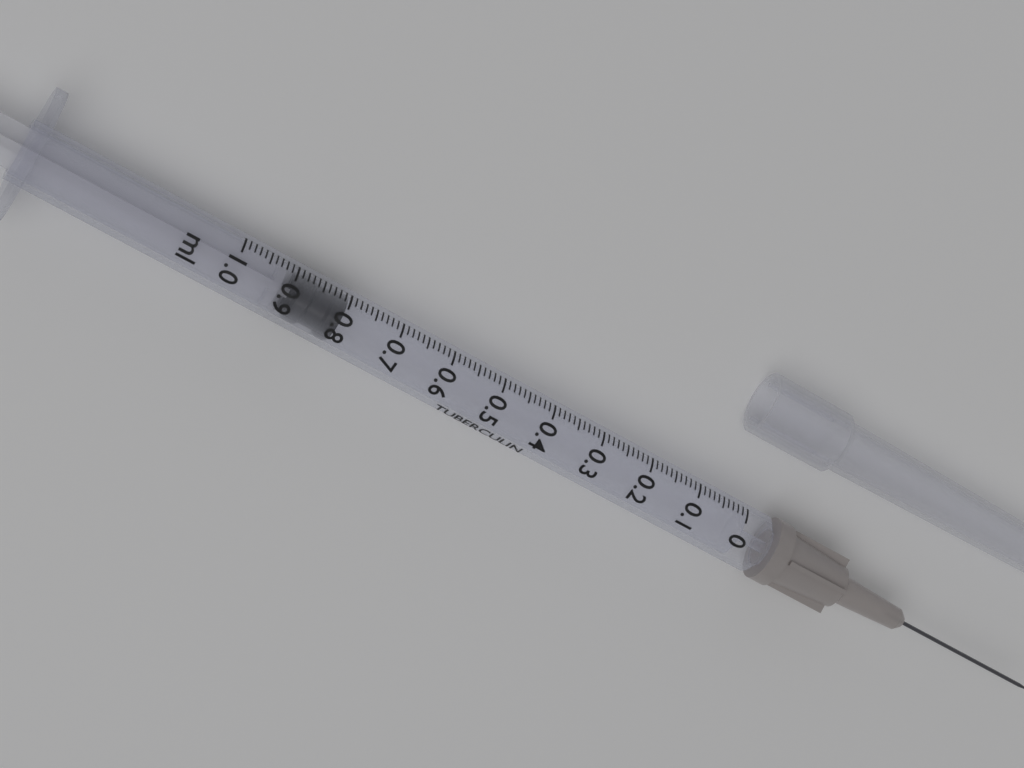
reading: 0.80 ml
